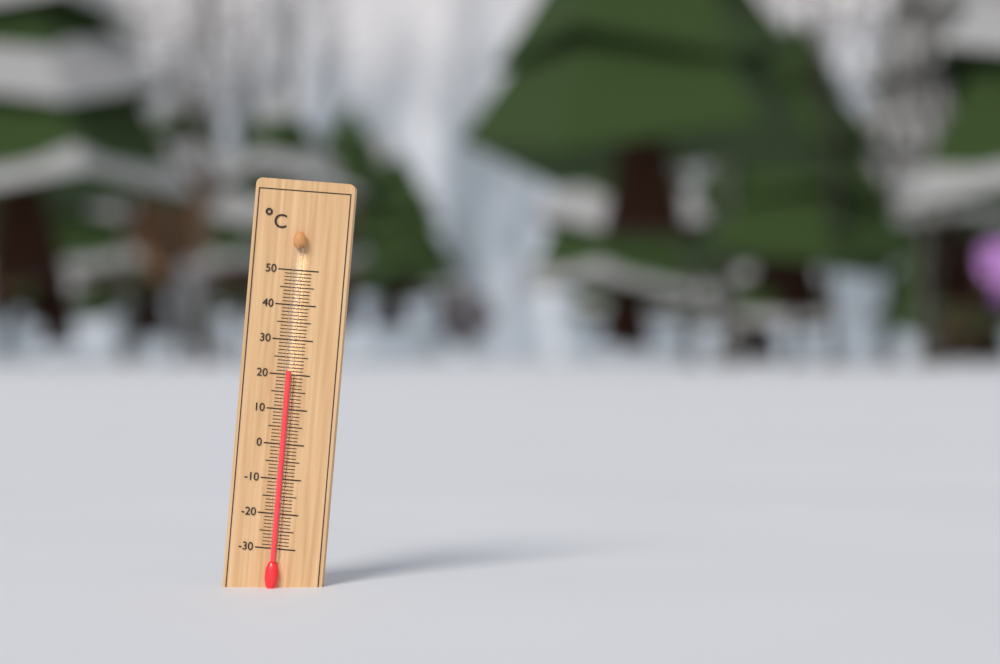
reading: 21 °C
